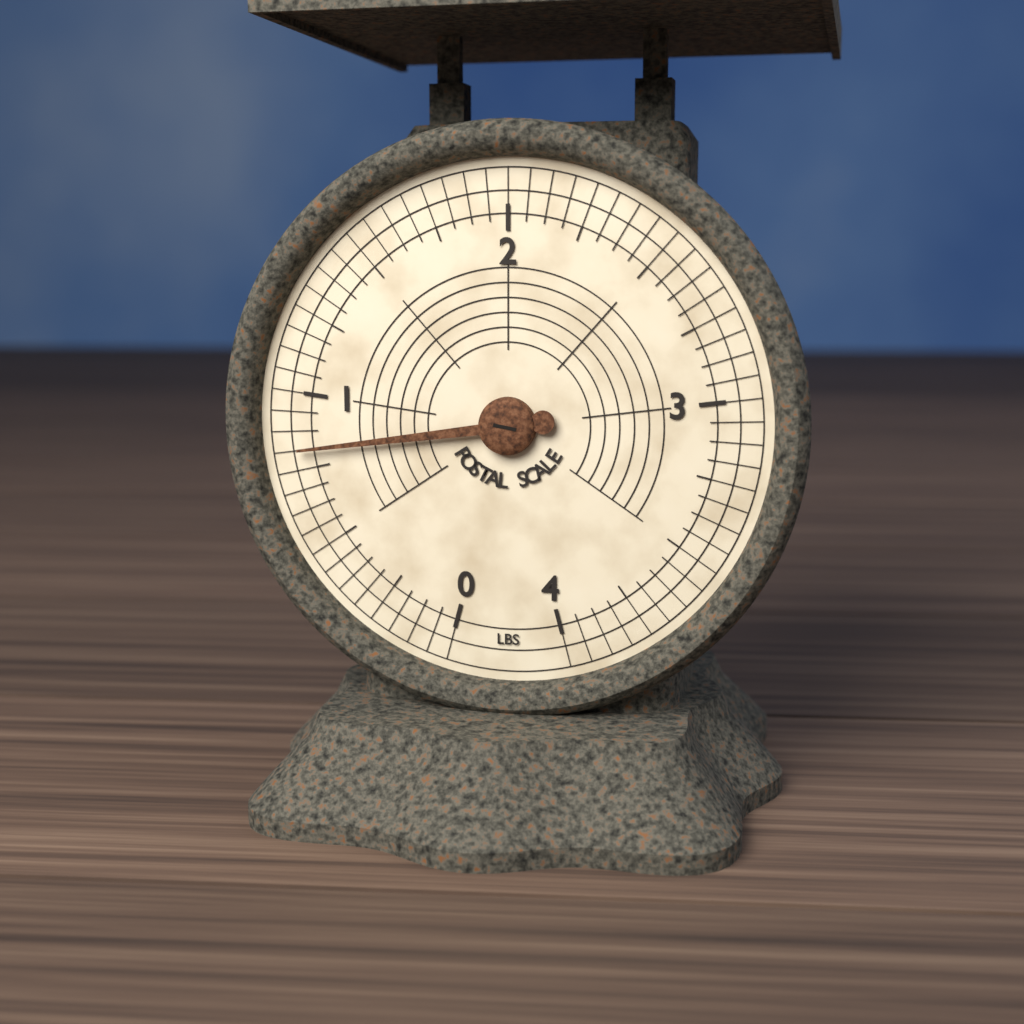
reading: 0.8125 lbs
